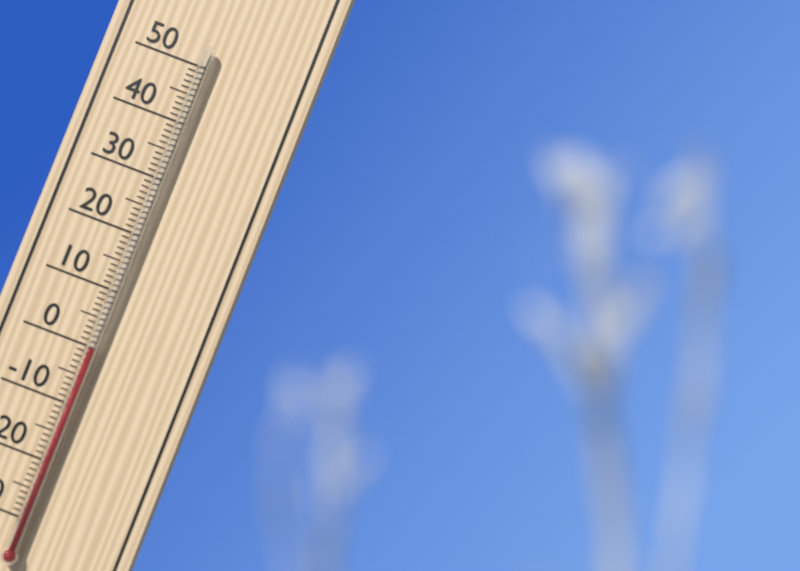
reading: 0 °C
